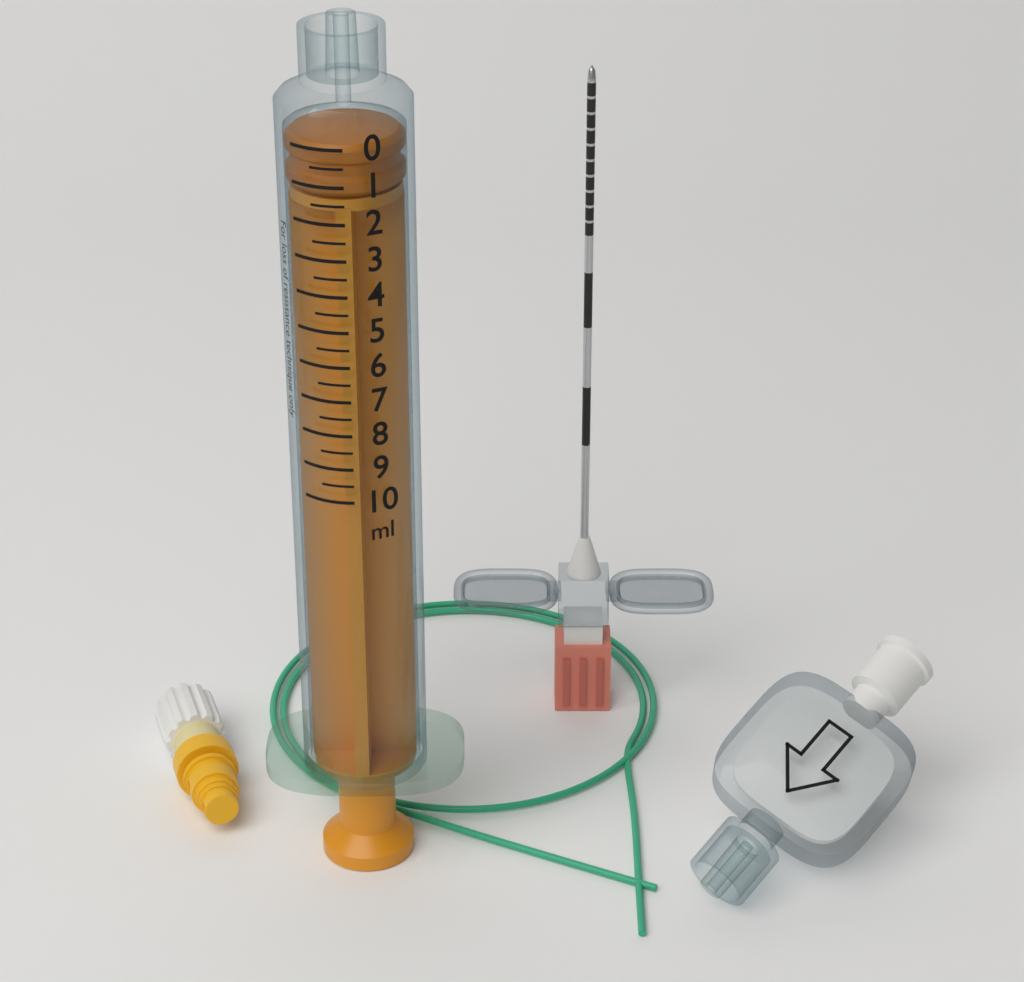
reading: 0.0 ml
